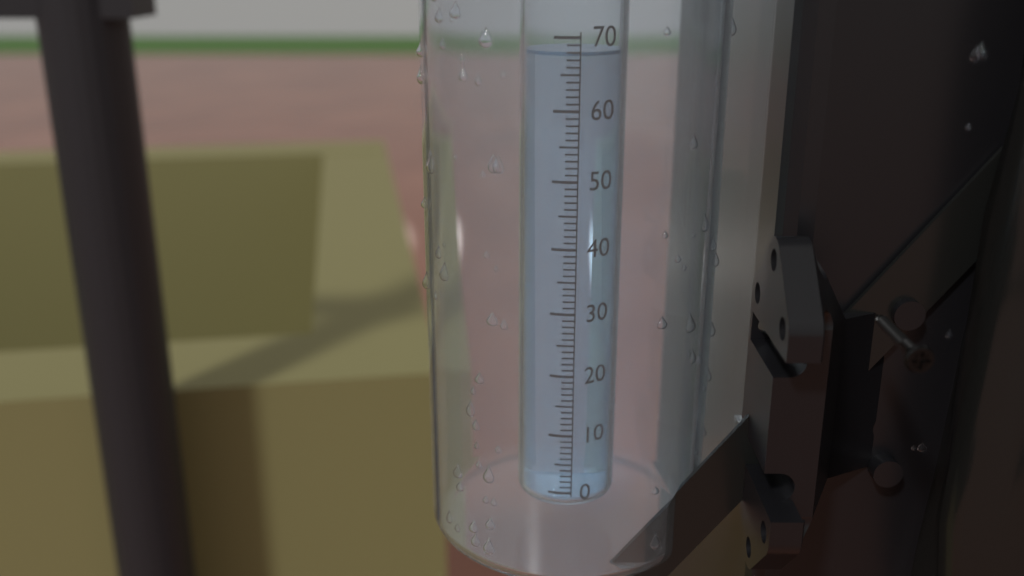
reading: 68 (no unit)
